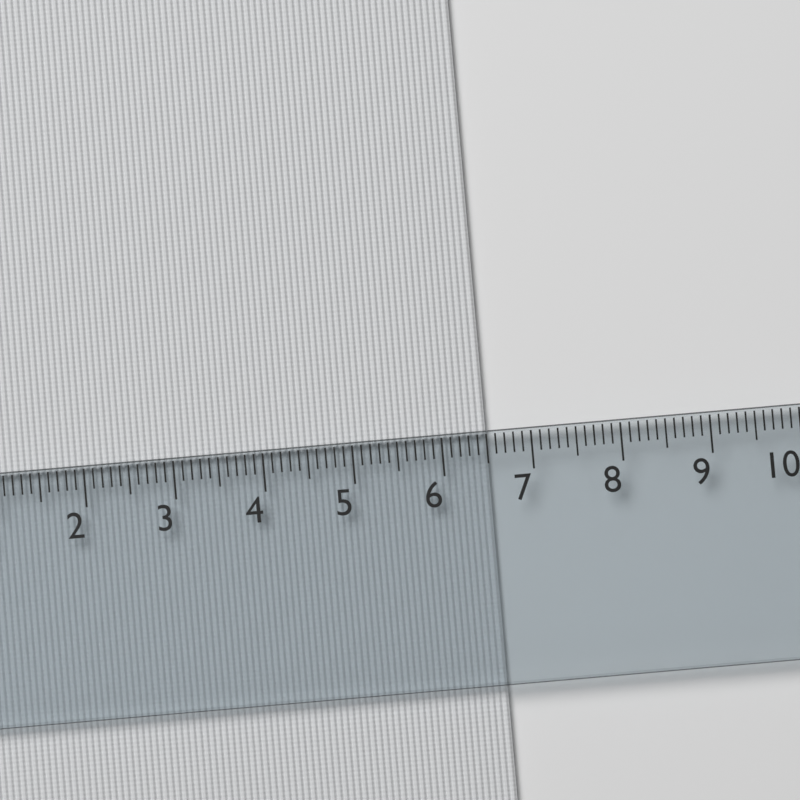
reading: 6.5 cm
